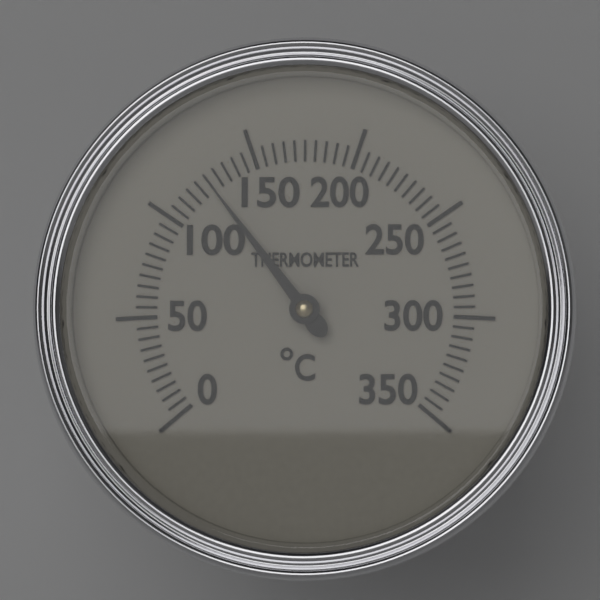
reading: 125 °C
